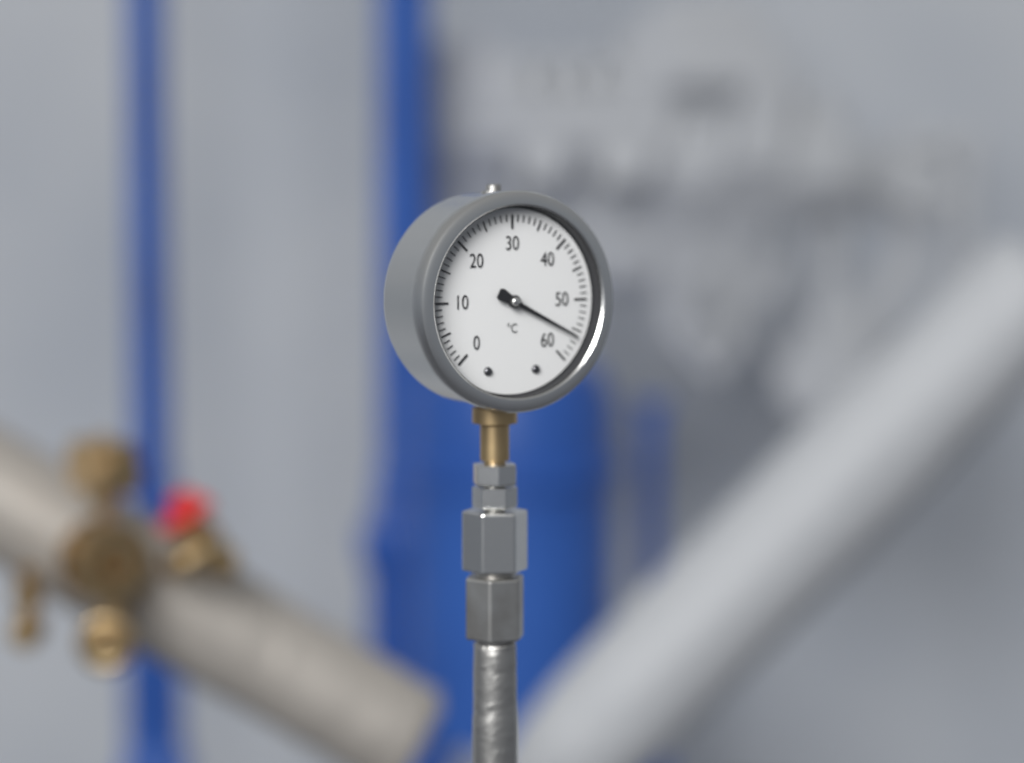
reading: 56 °C
